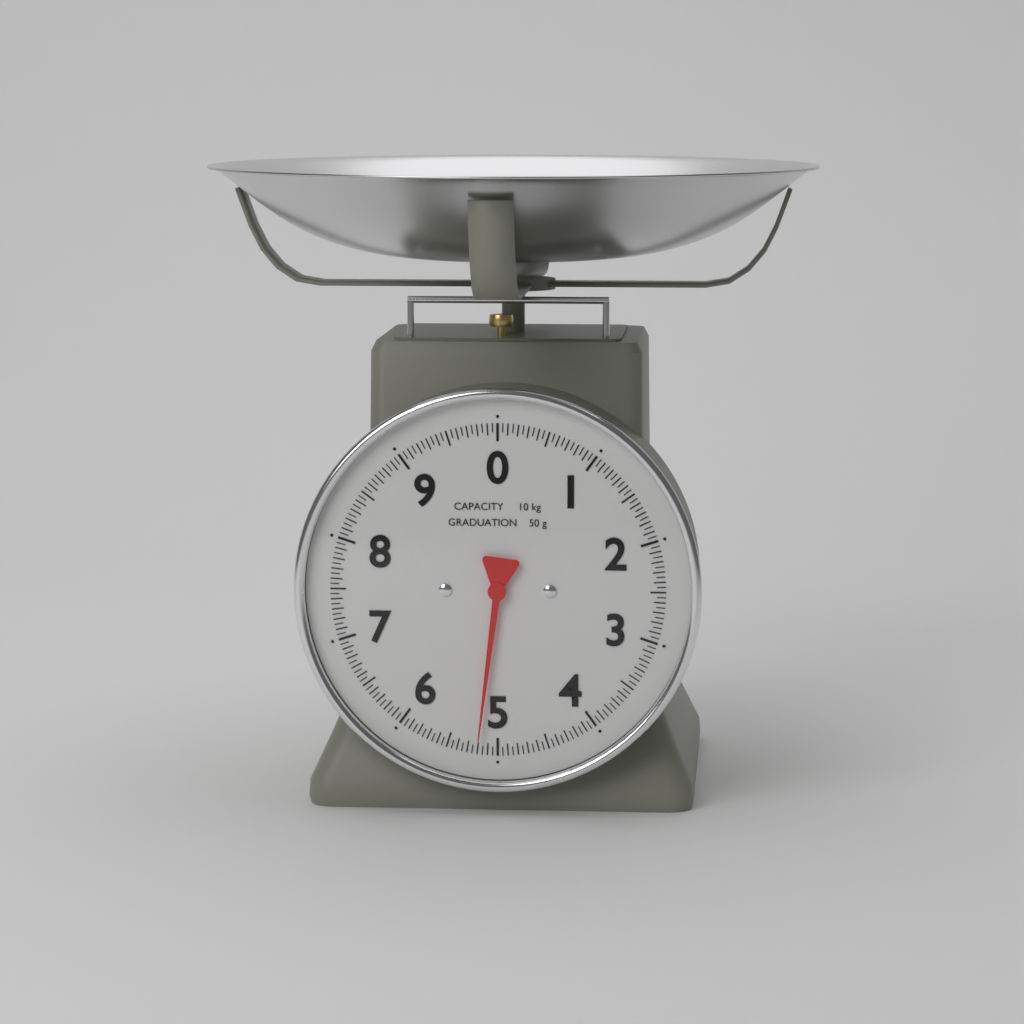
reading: 5.20 kg
